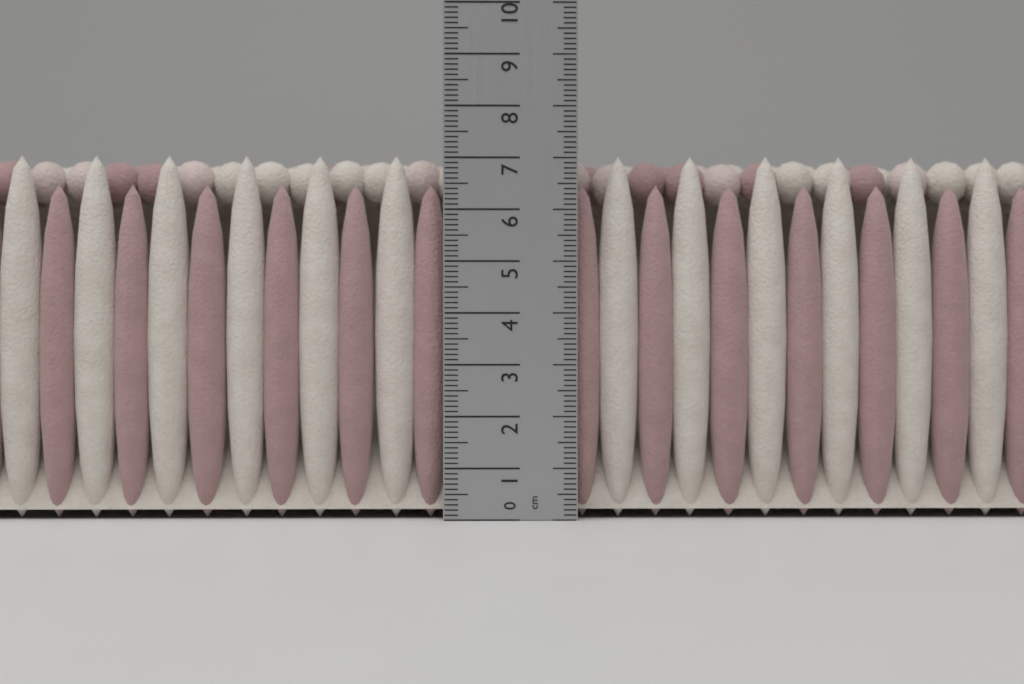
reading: 7.1 cm
